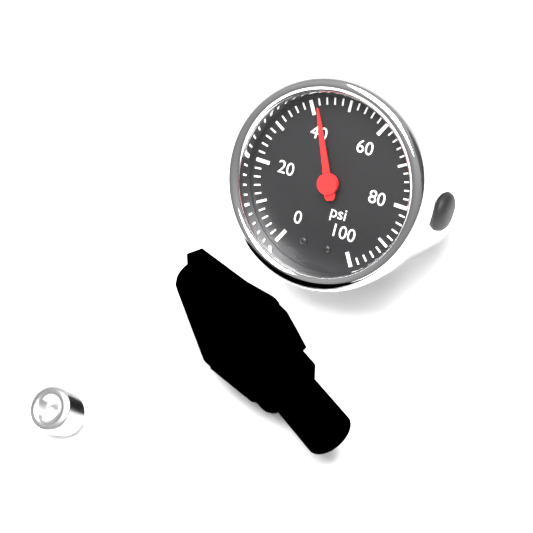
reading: 42 psi
